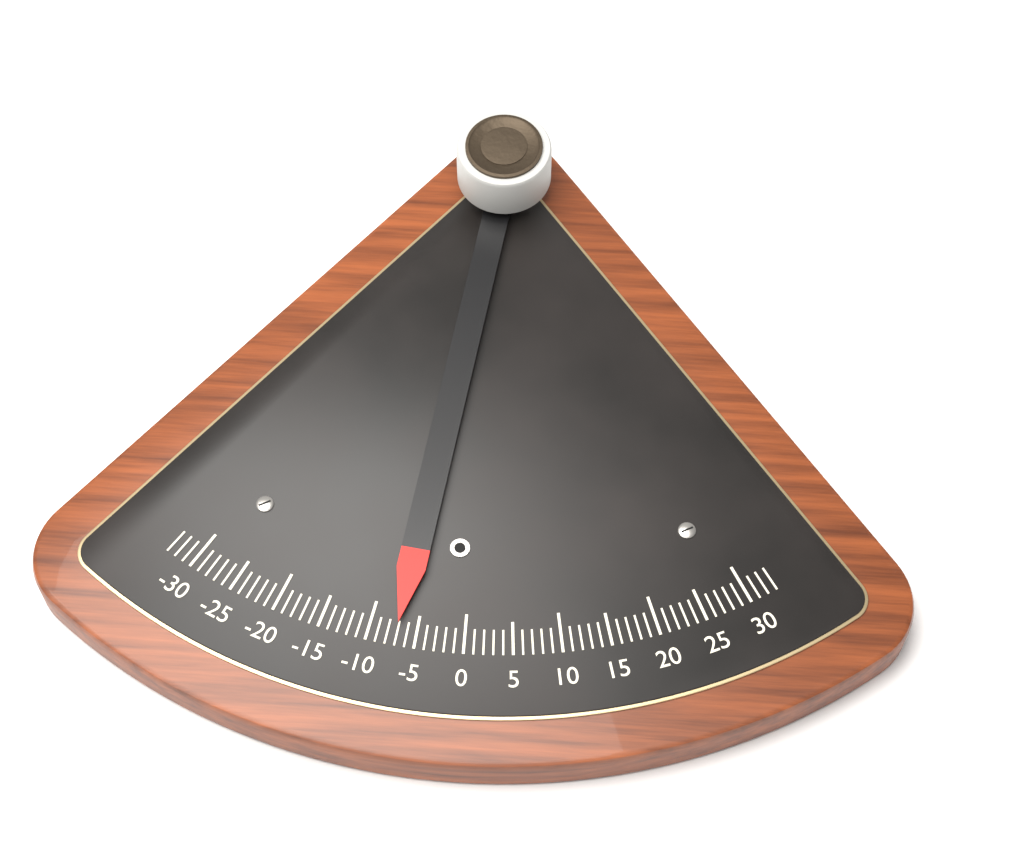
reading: -7 (no unit)
